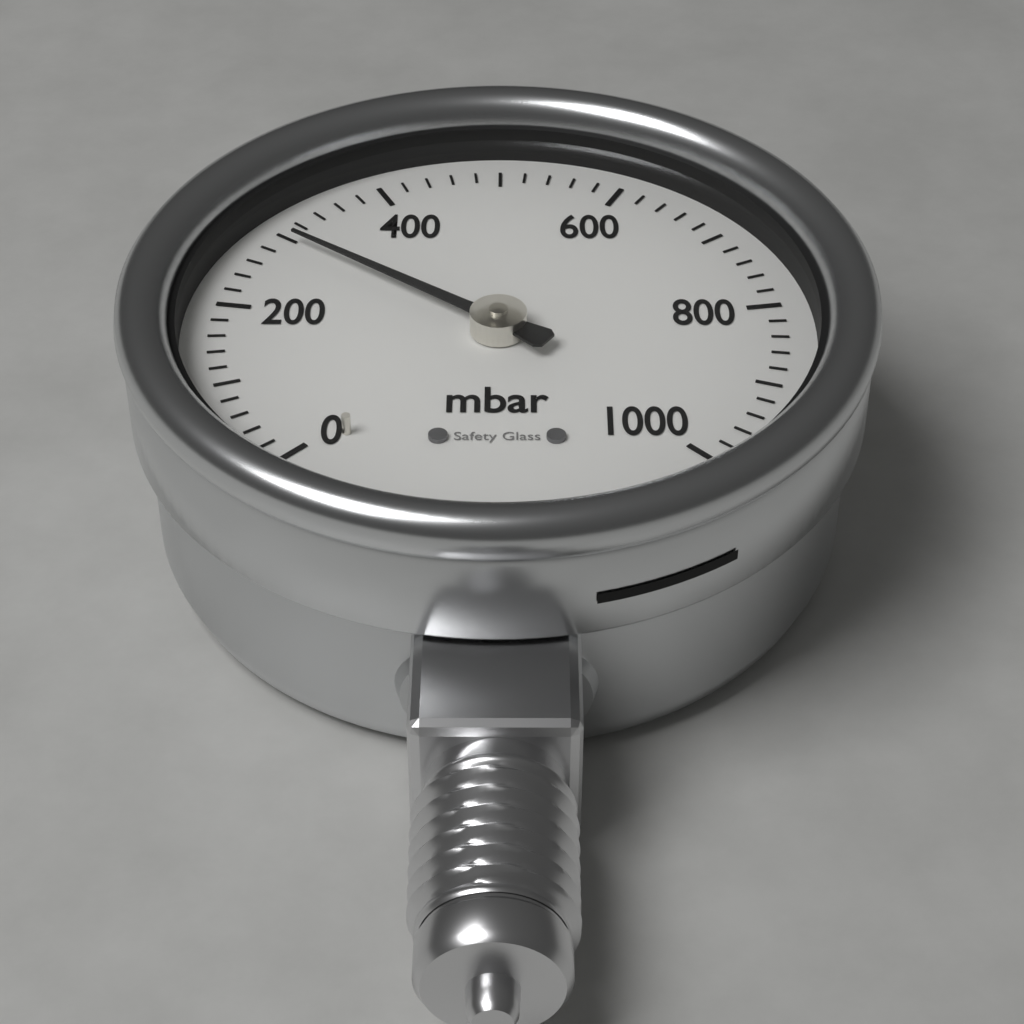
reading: 300 mbar
